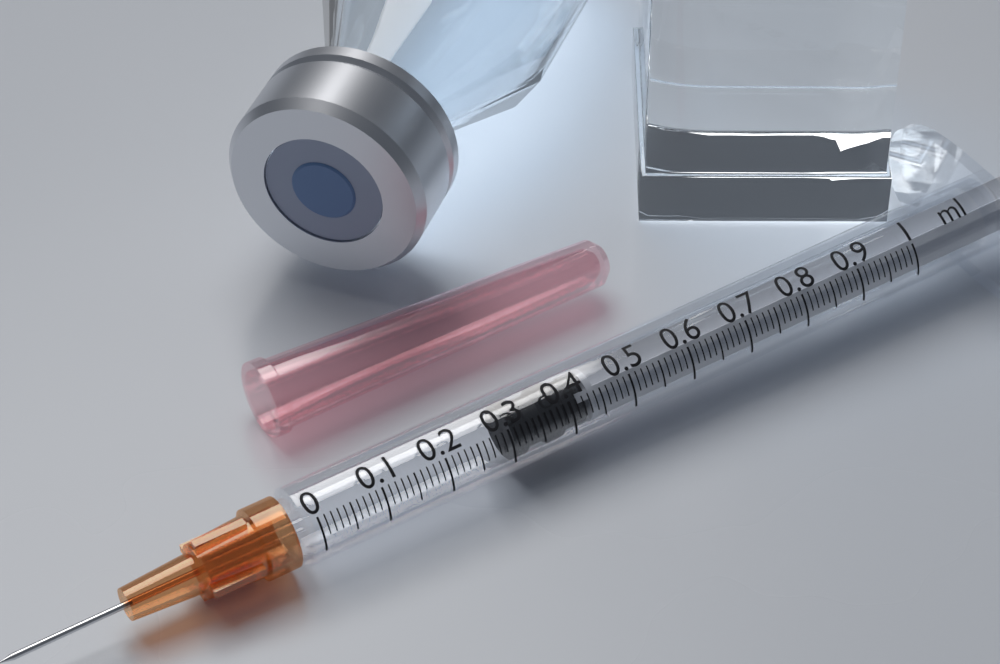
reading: 0.31 ml
